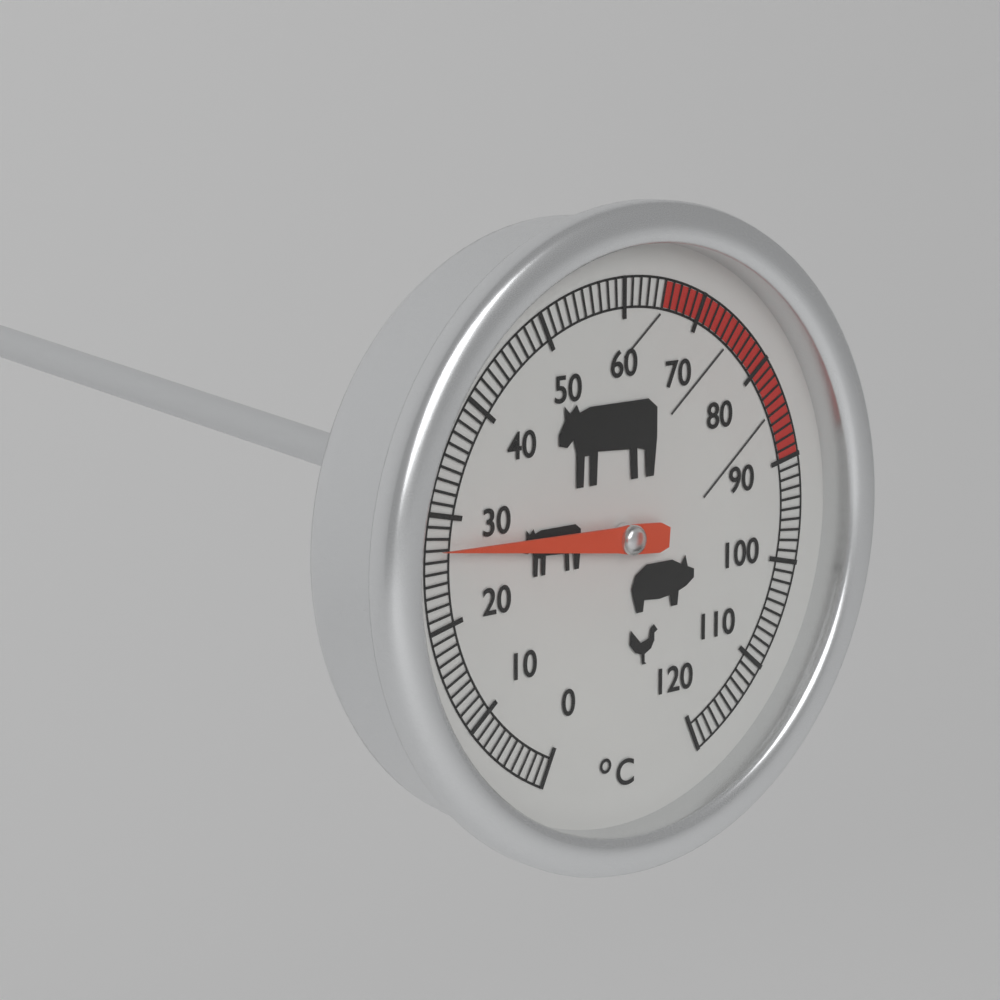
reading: 27 °C
